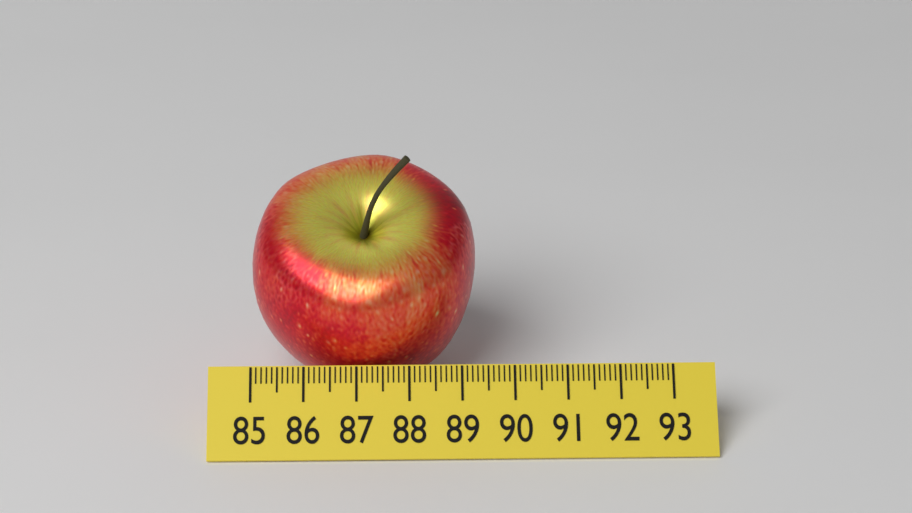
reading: 89.3 (no unit)
